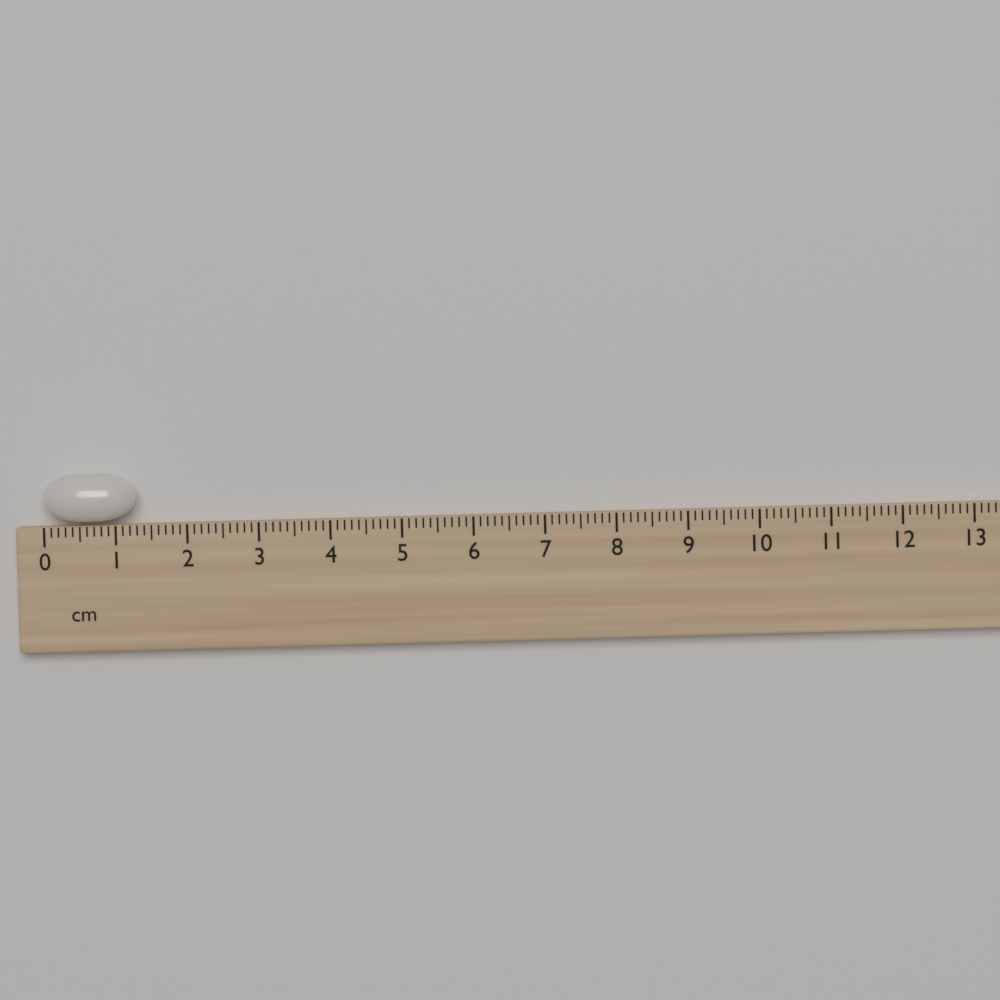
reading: 1.3 cm
